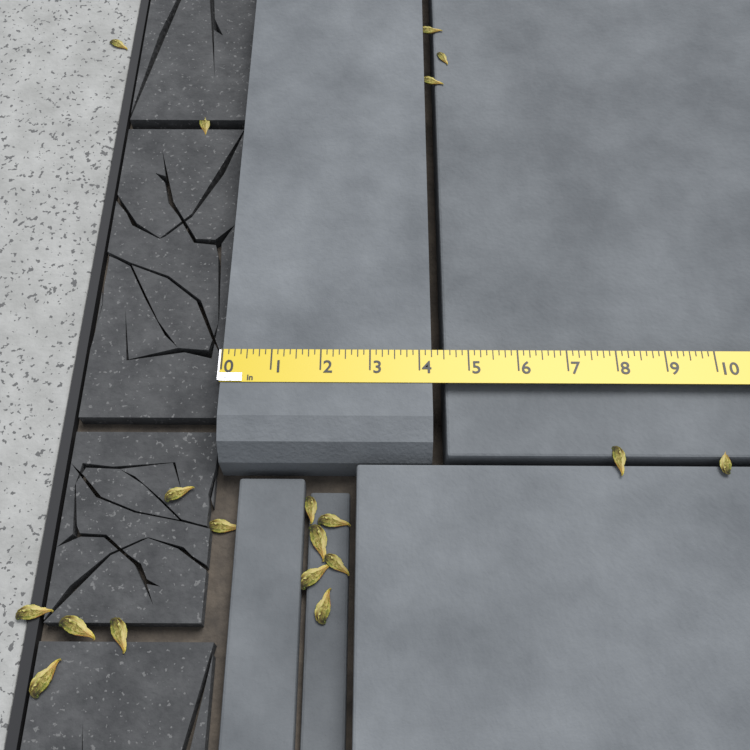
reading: 4.250 in
